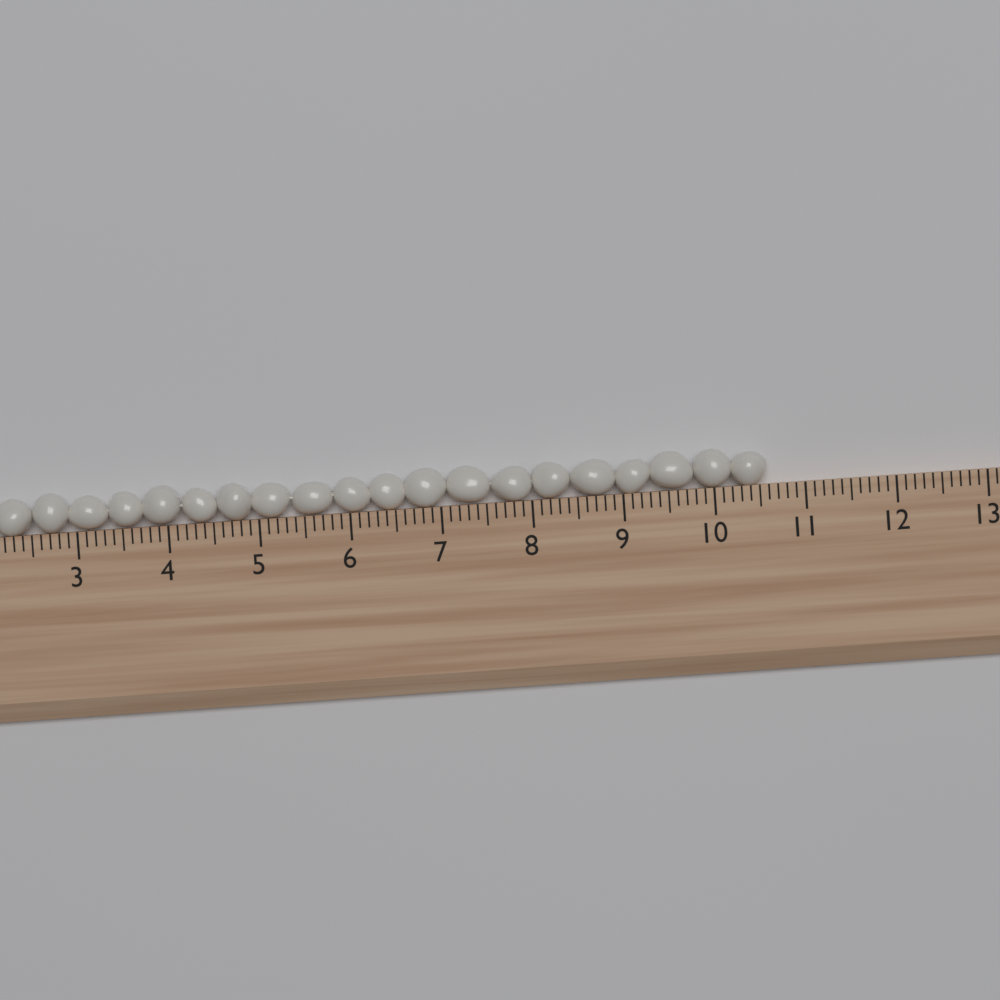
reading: 10.6 (no unit)
